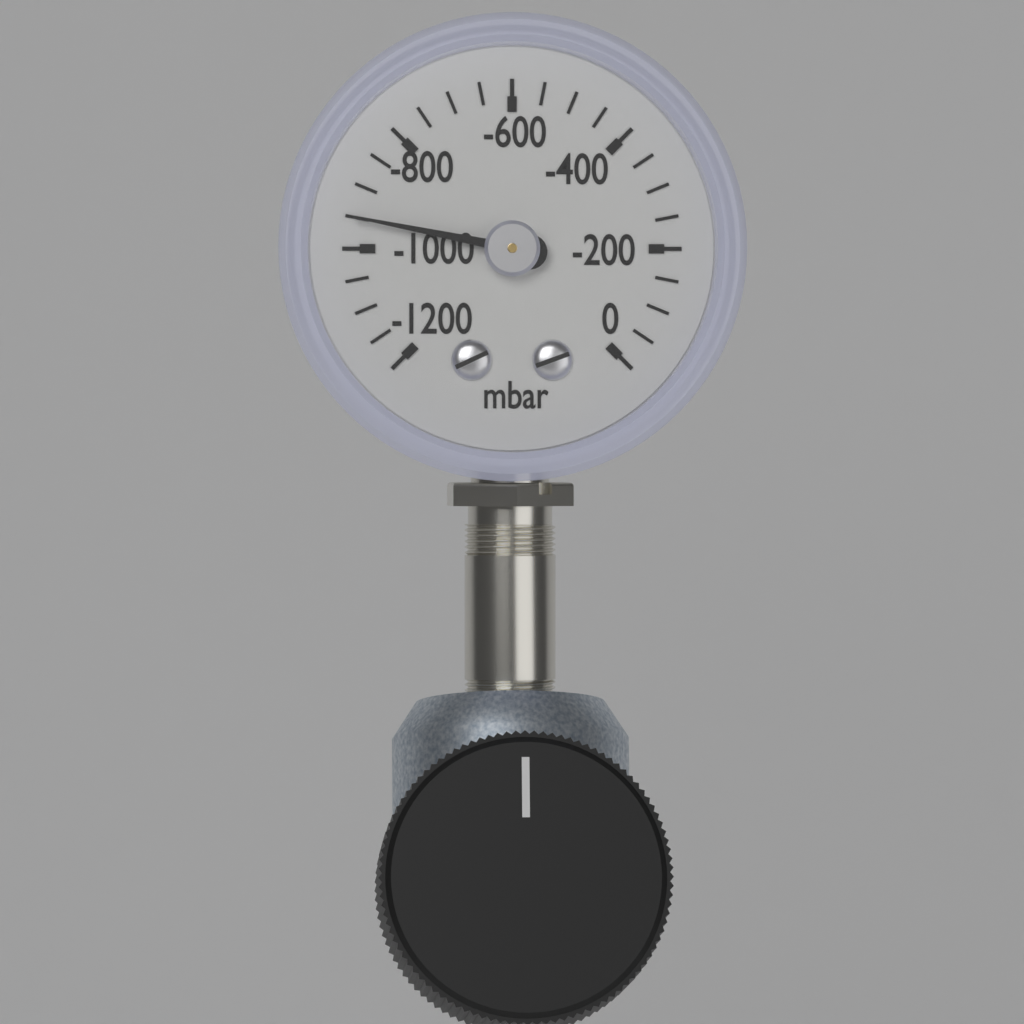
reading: -950 mbar
